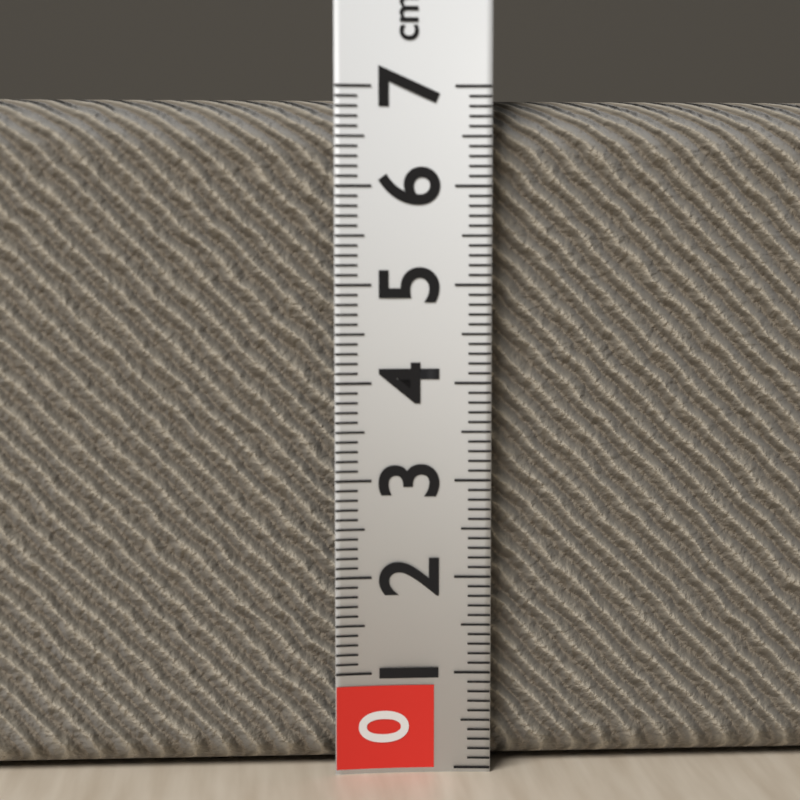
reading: 6.9 cm
